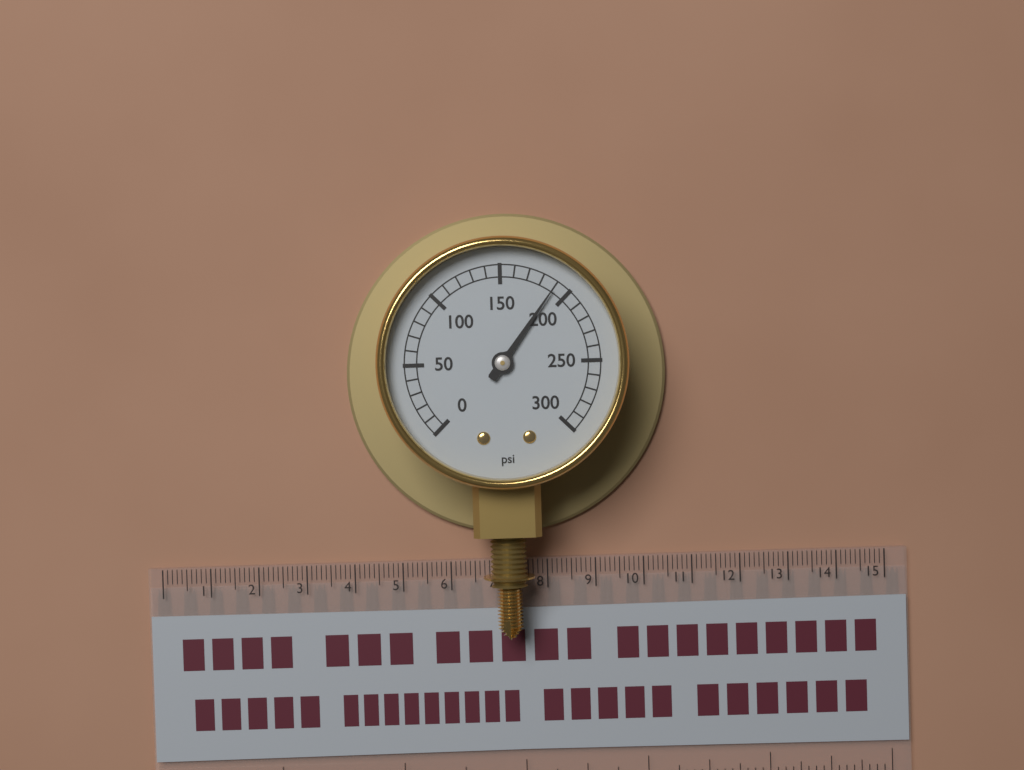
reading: 190 psi
